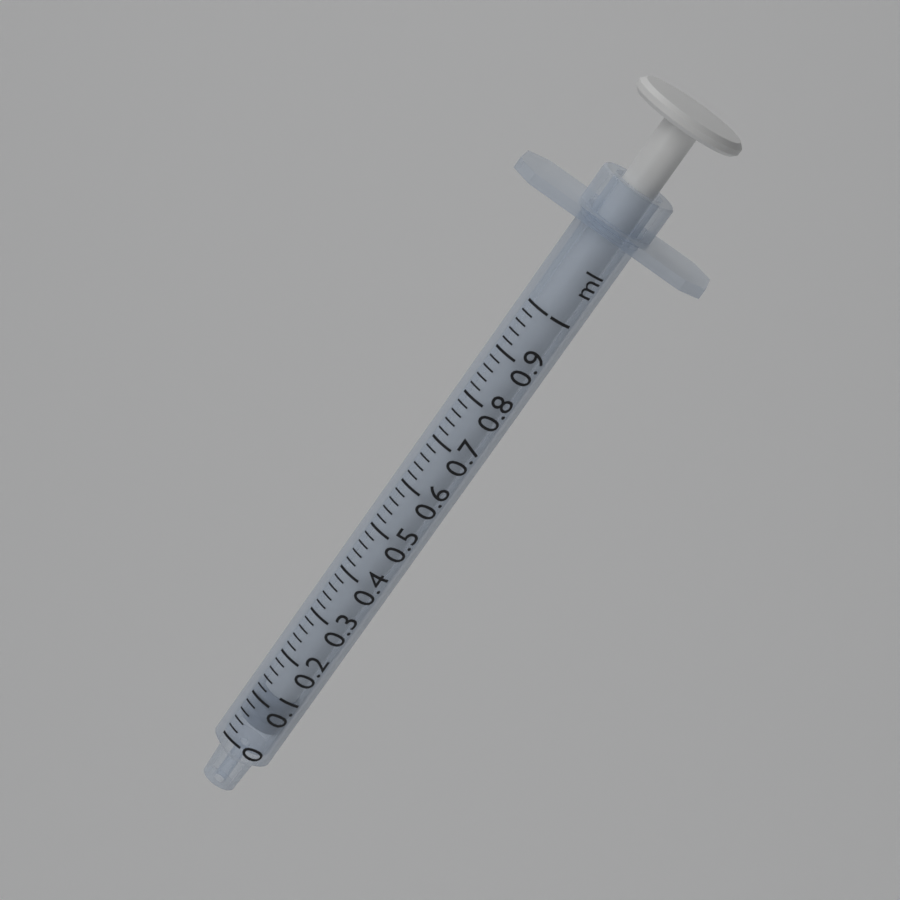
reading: 0.04 ml
